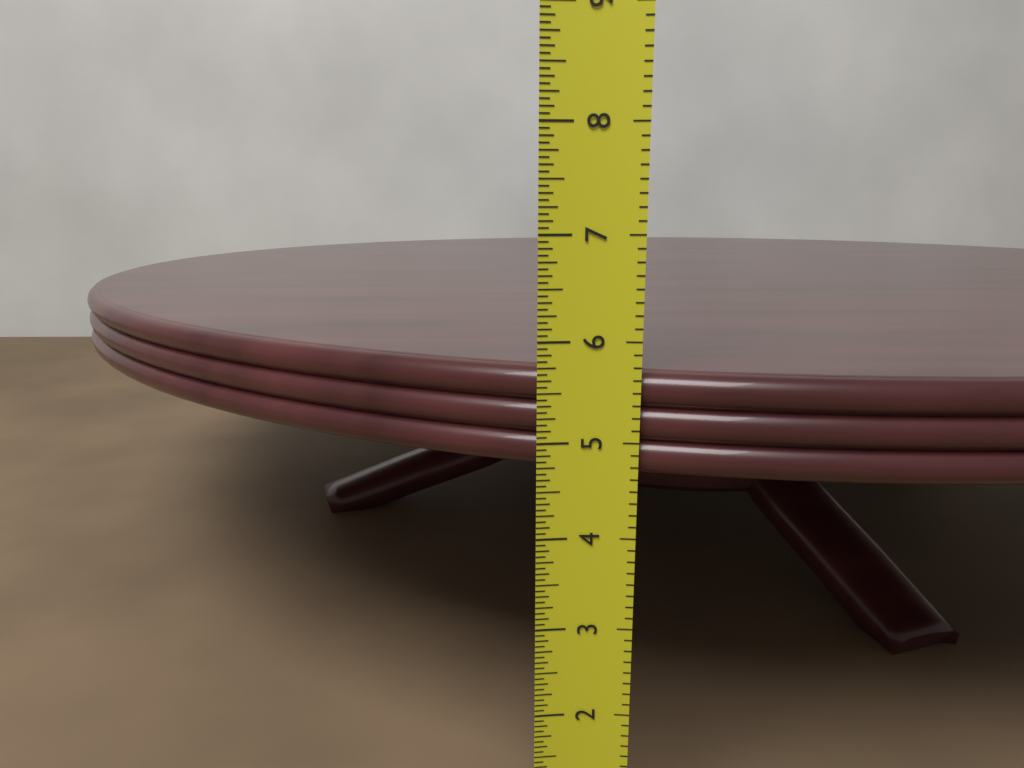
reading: 5.6875 in
